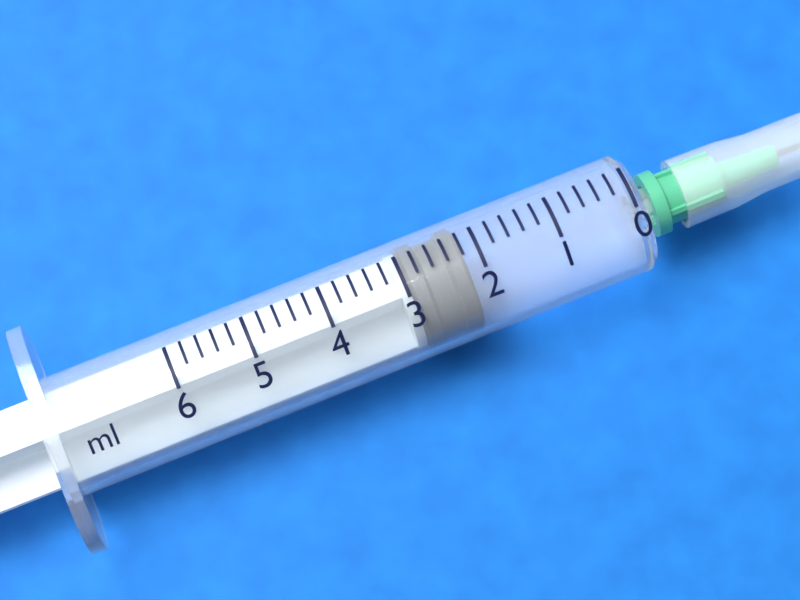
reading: 2.2 ml
